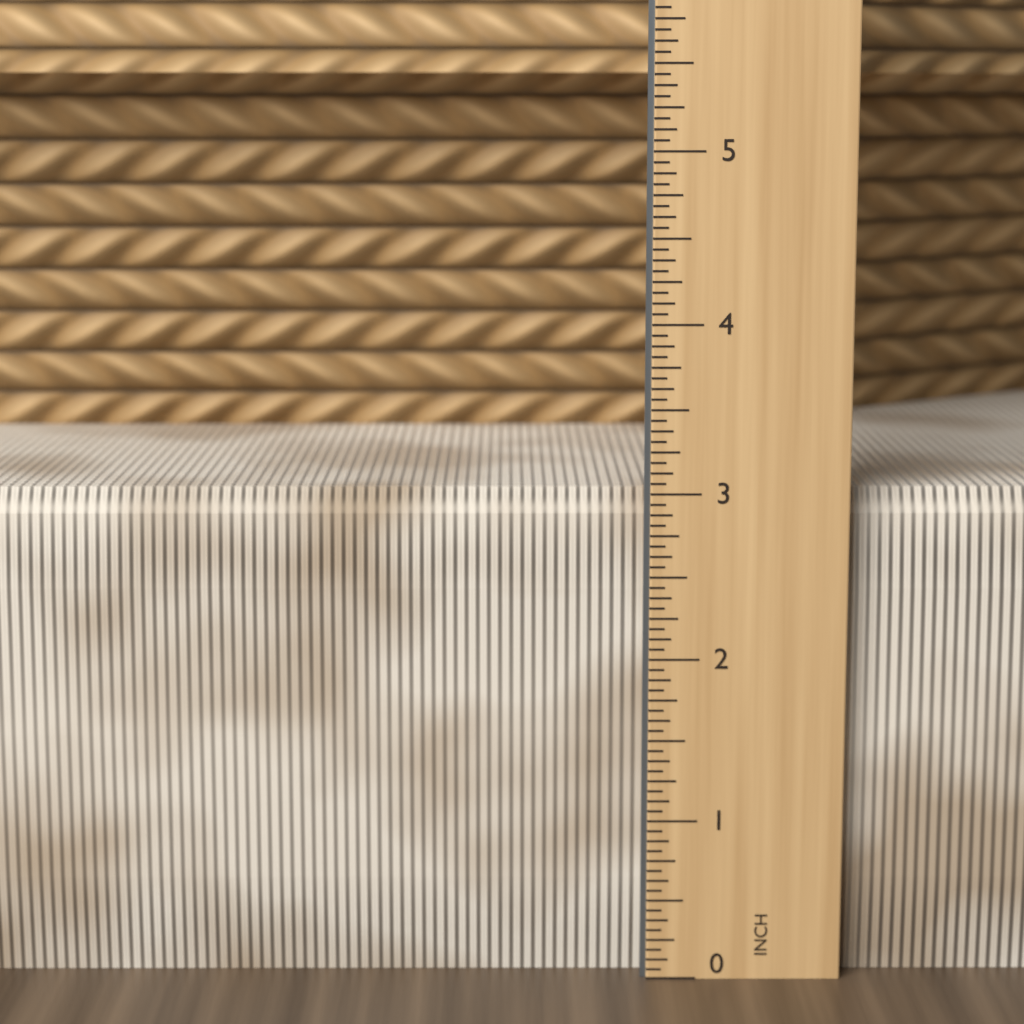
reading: 3.0000 in
